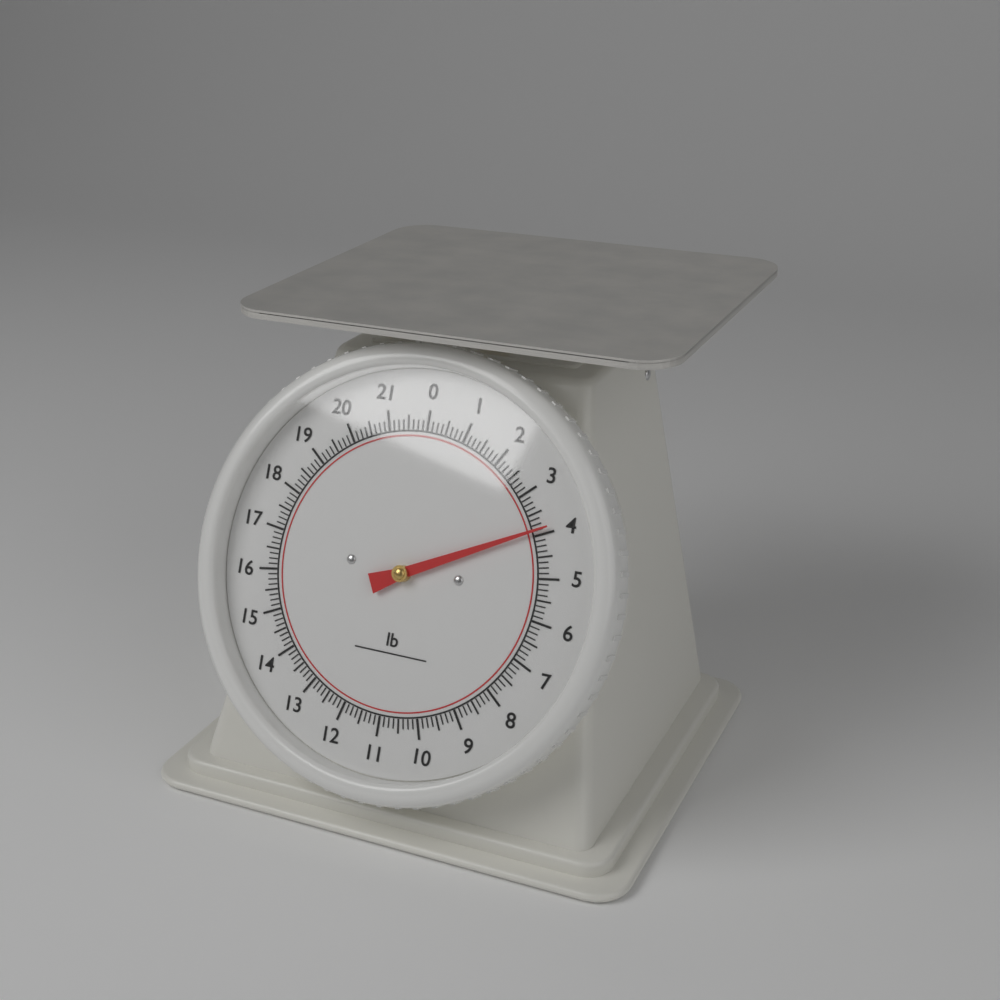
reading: 3.875 lb
